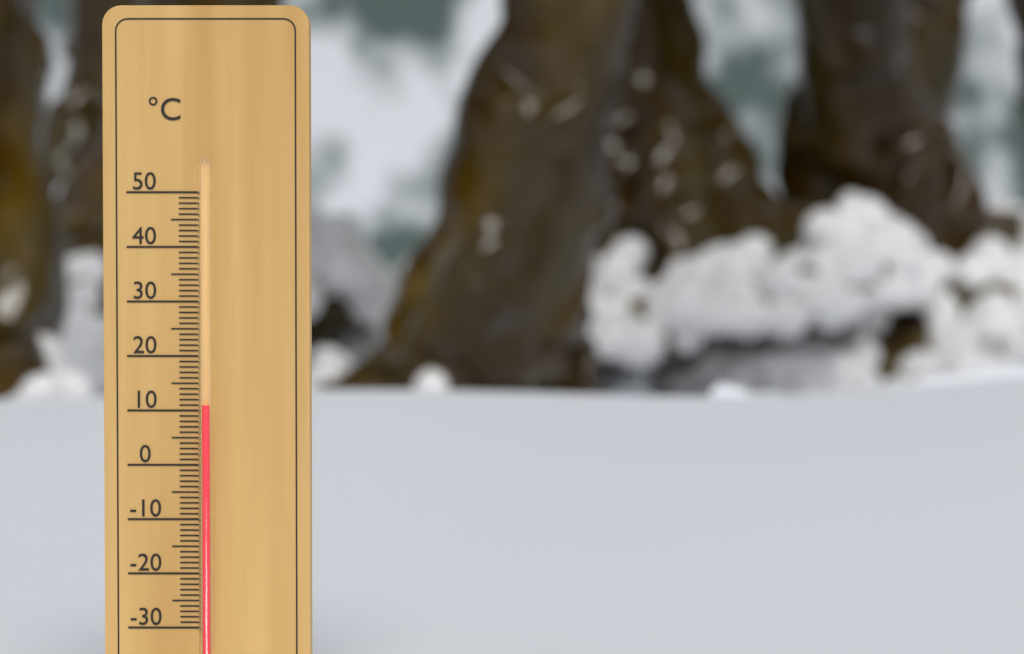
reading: 11 °C
